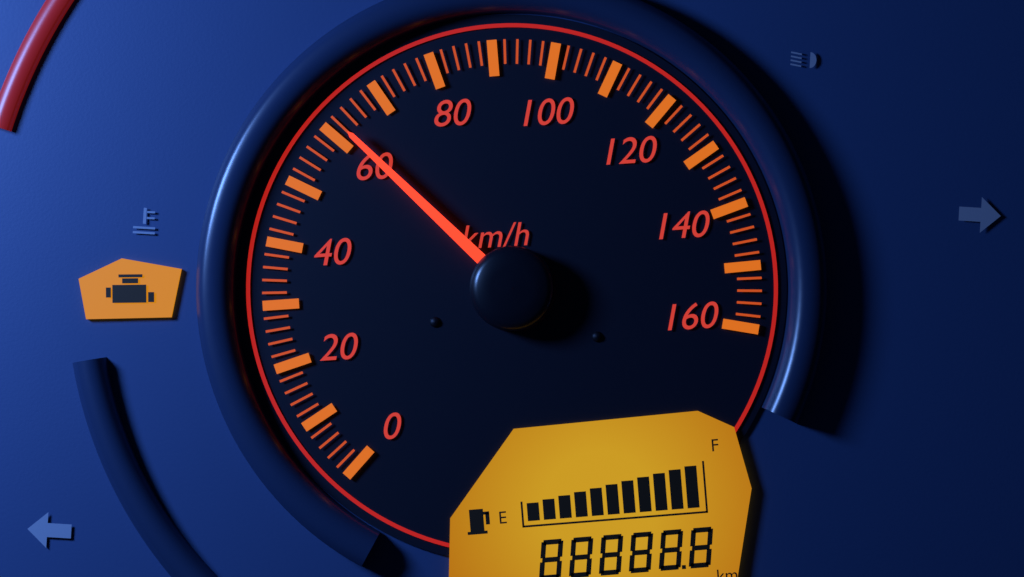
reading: 62 km/h
